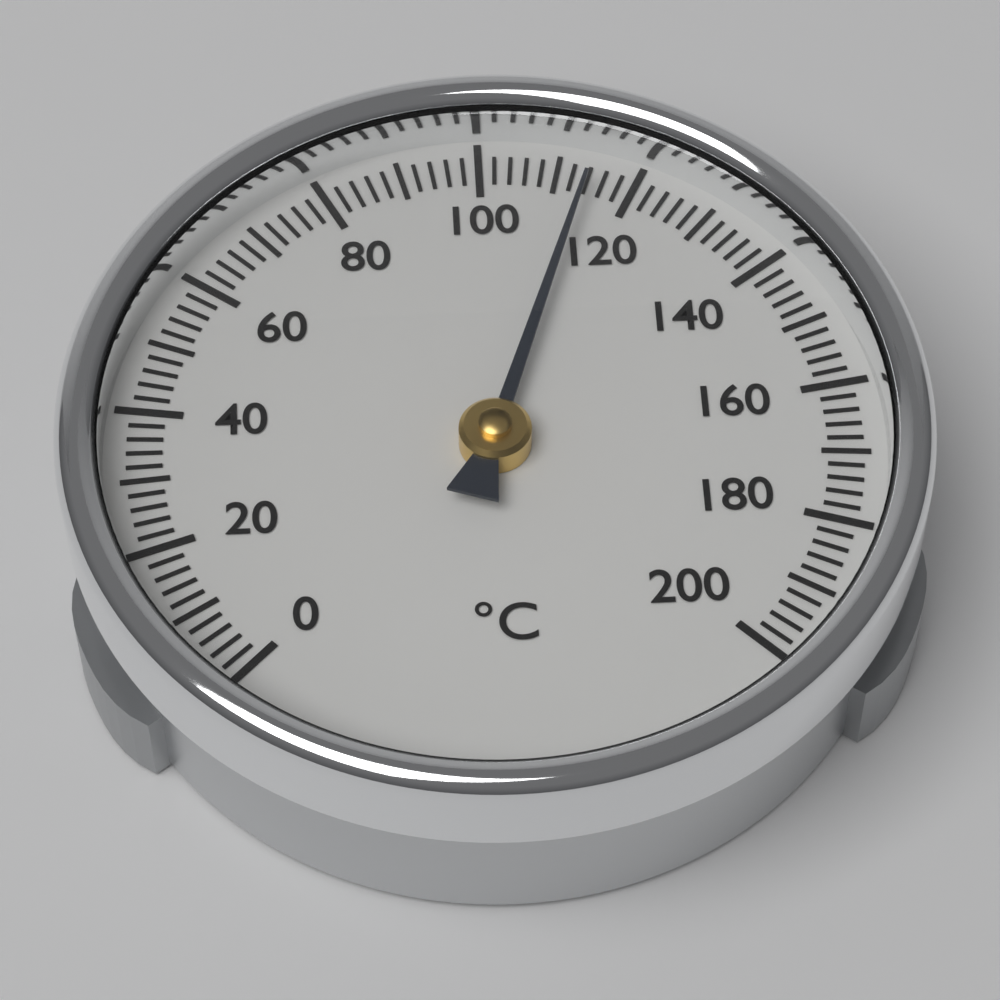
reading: 114 °C
